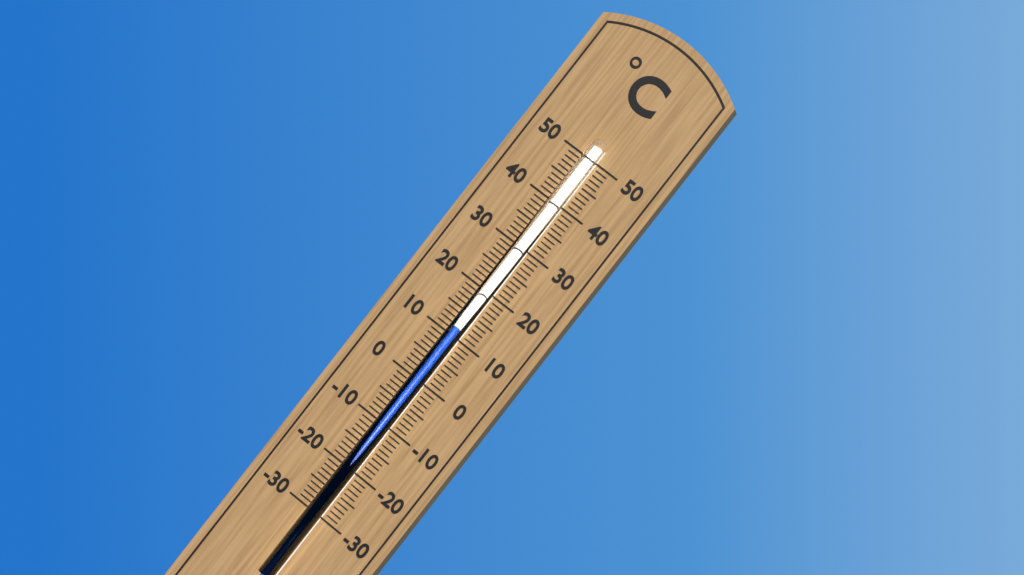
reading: 12 °C
